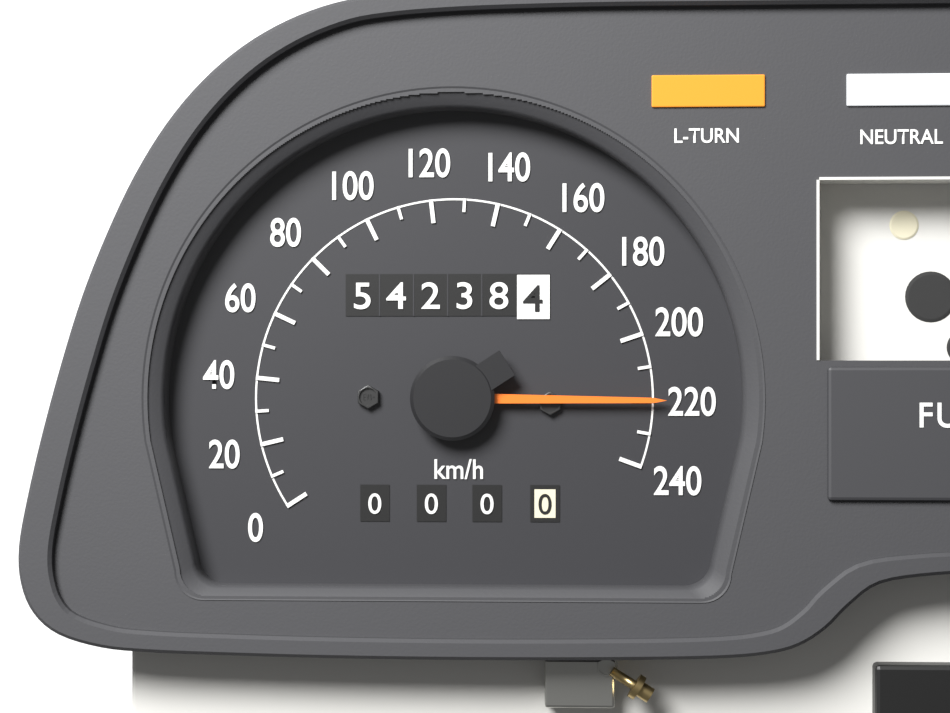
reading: 220 km/h
